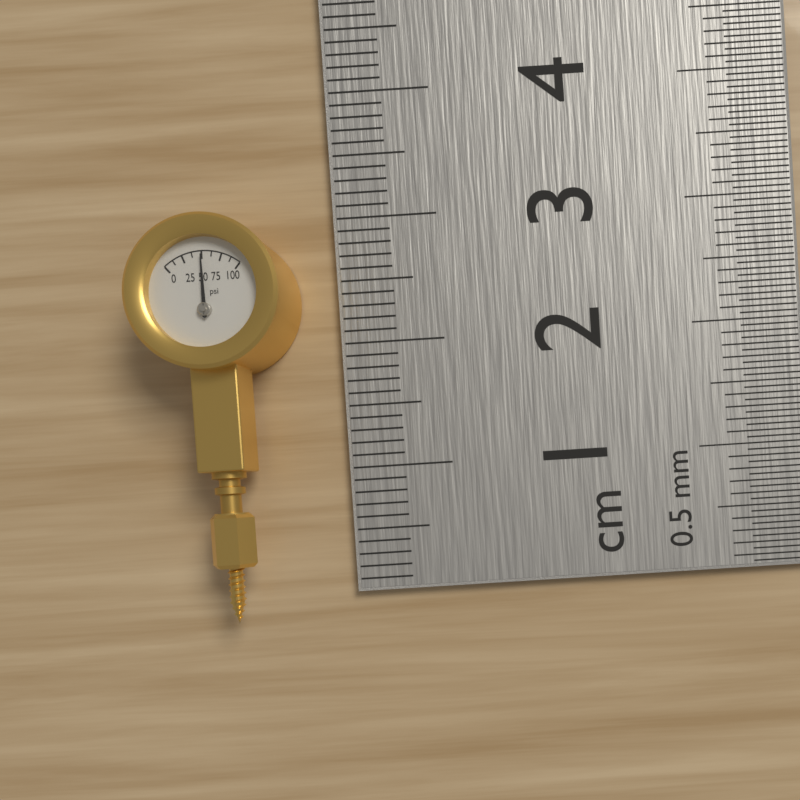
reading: 50.0 psi
